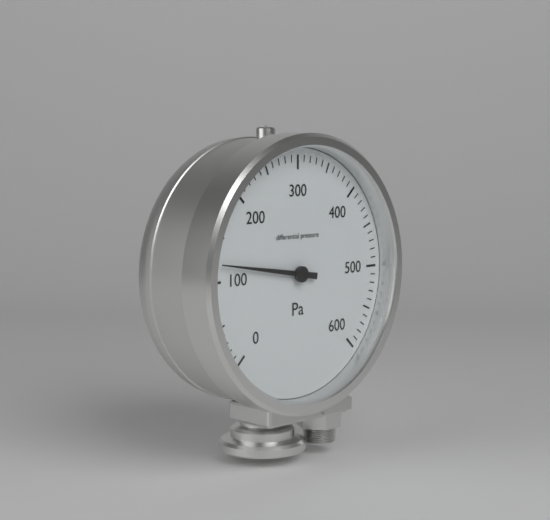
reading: 120 Pa
